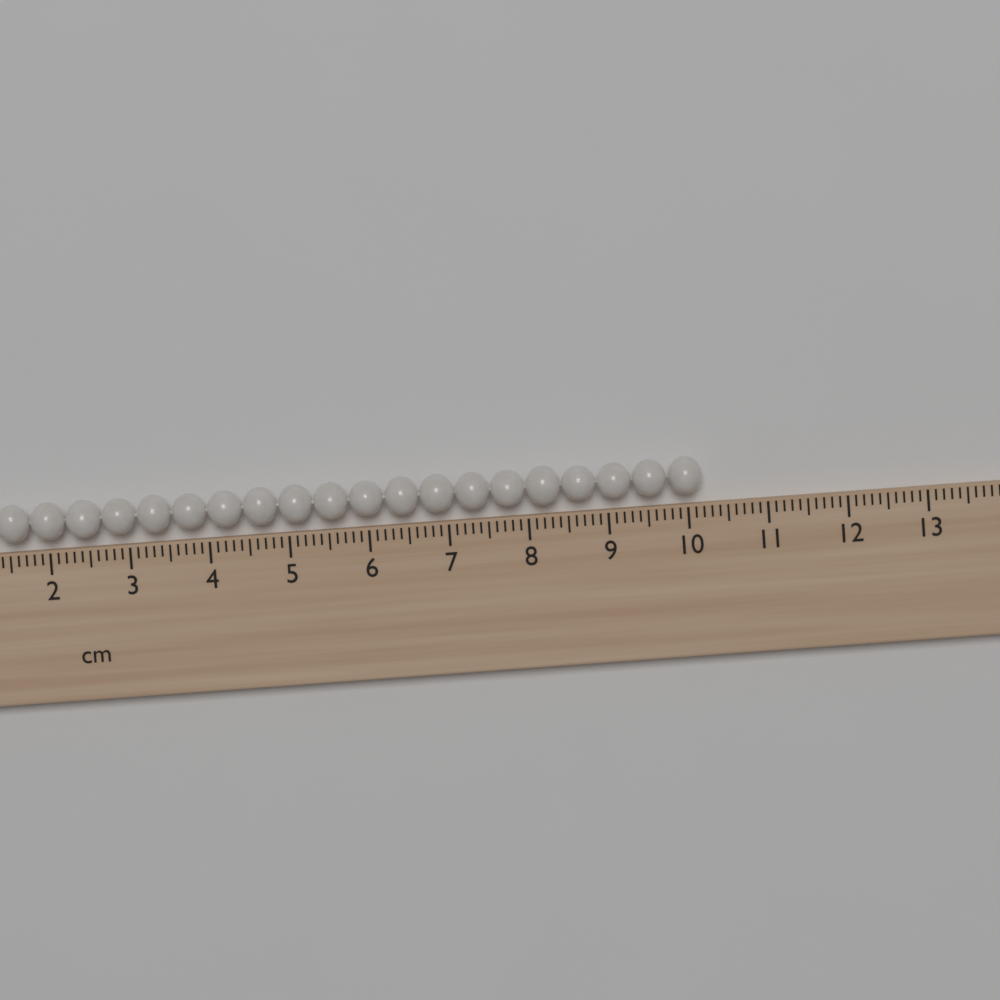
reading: 10.2 cm
